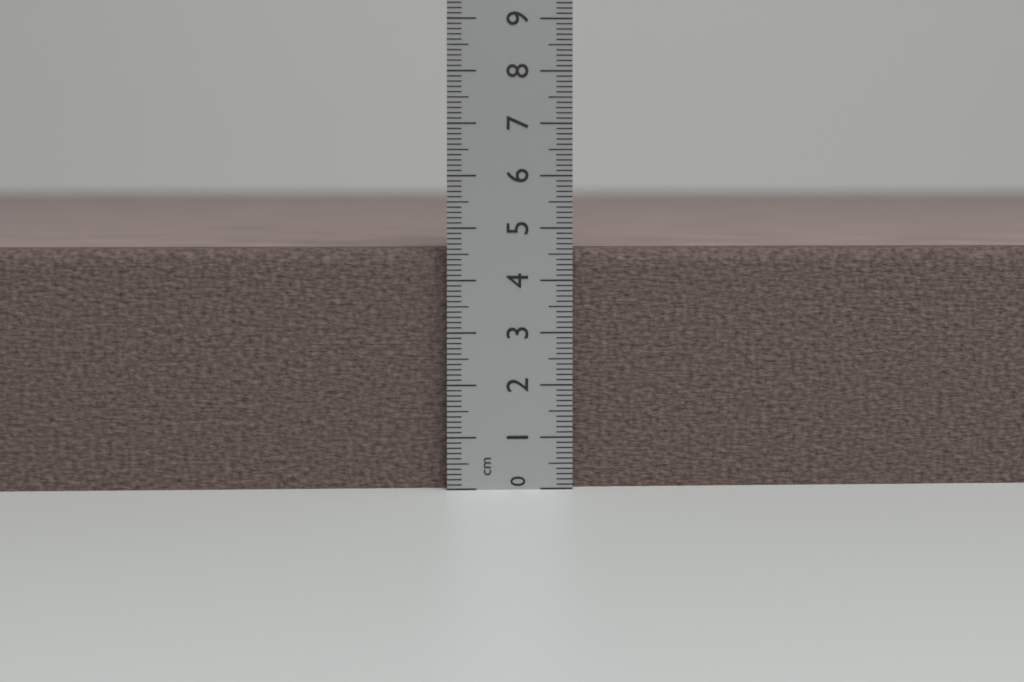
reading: 4.6 cm
